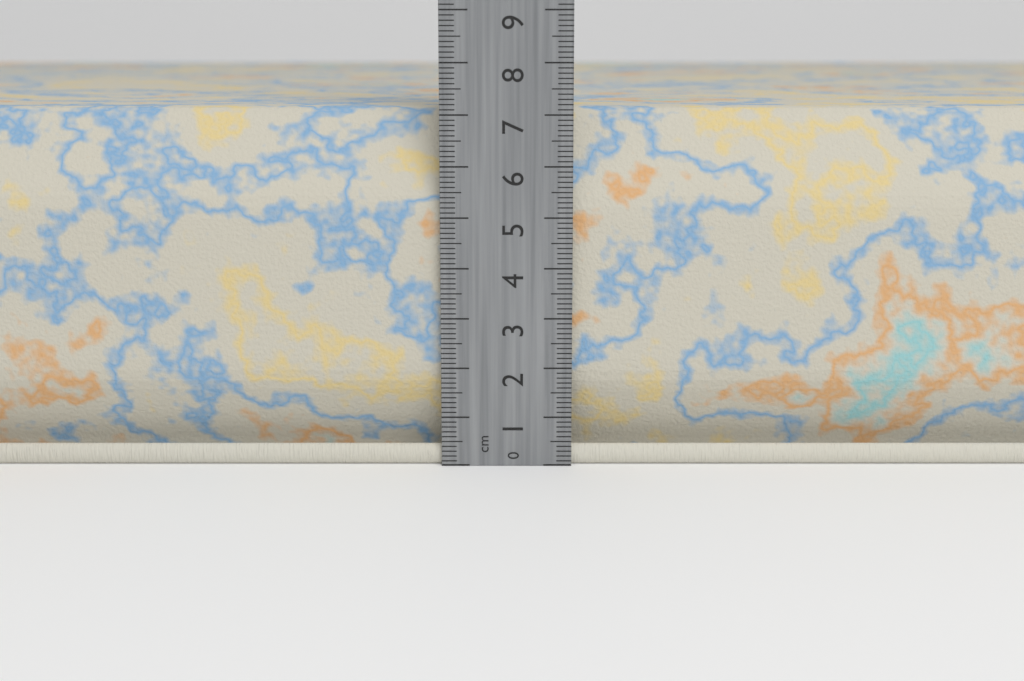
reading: 7.1 cm
